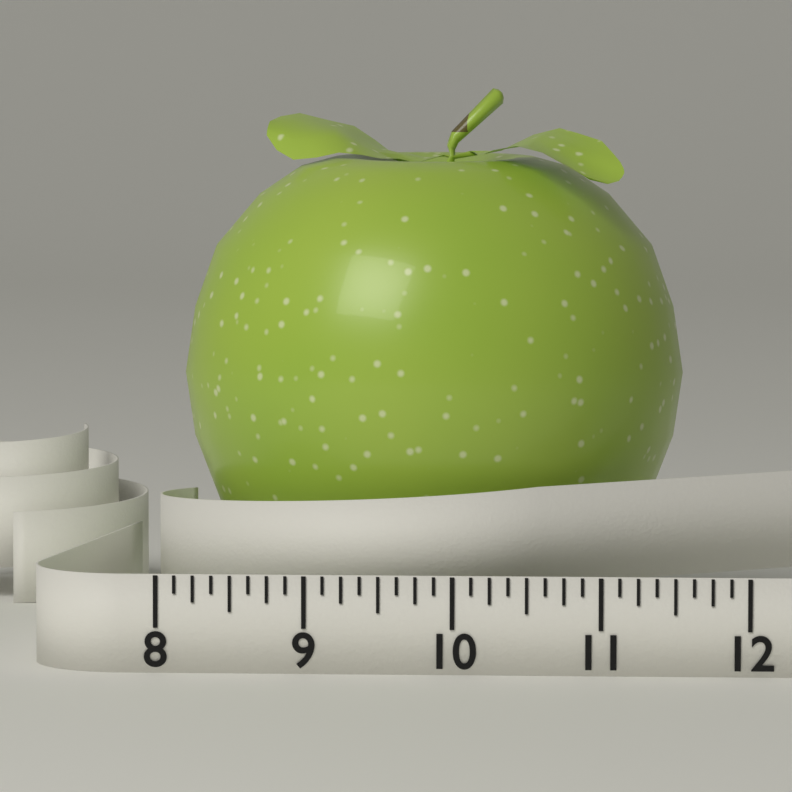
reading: 11.500 (no unit)
